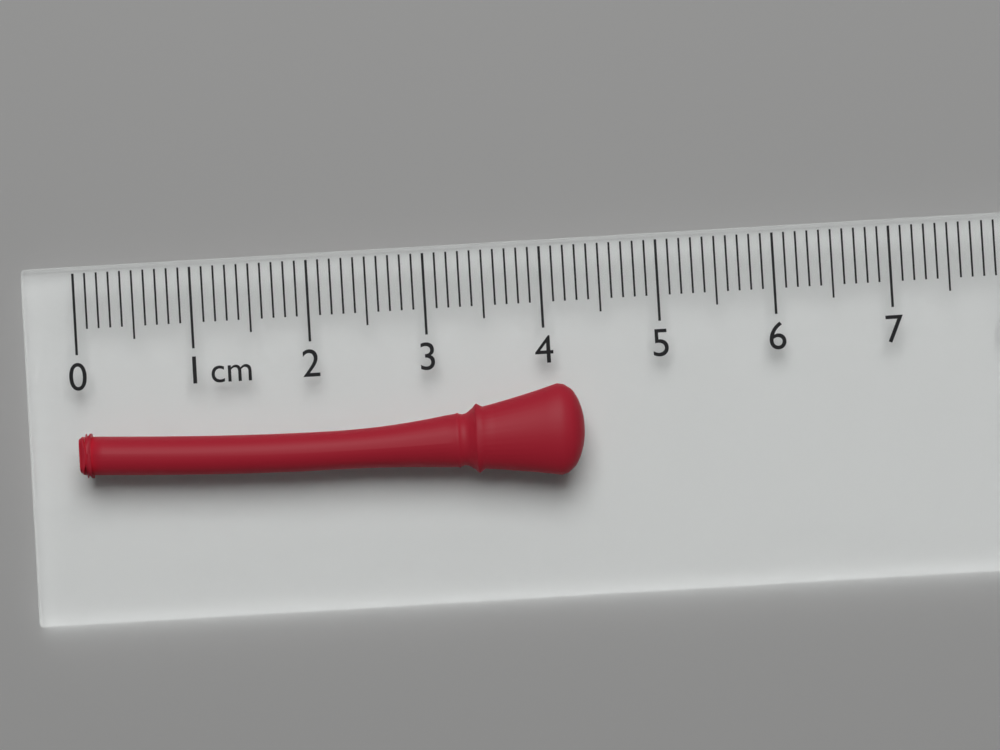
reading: 4.3 cm
